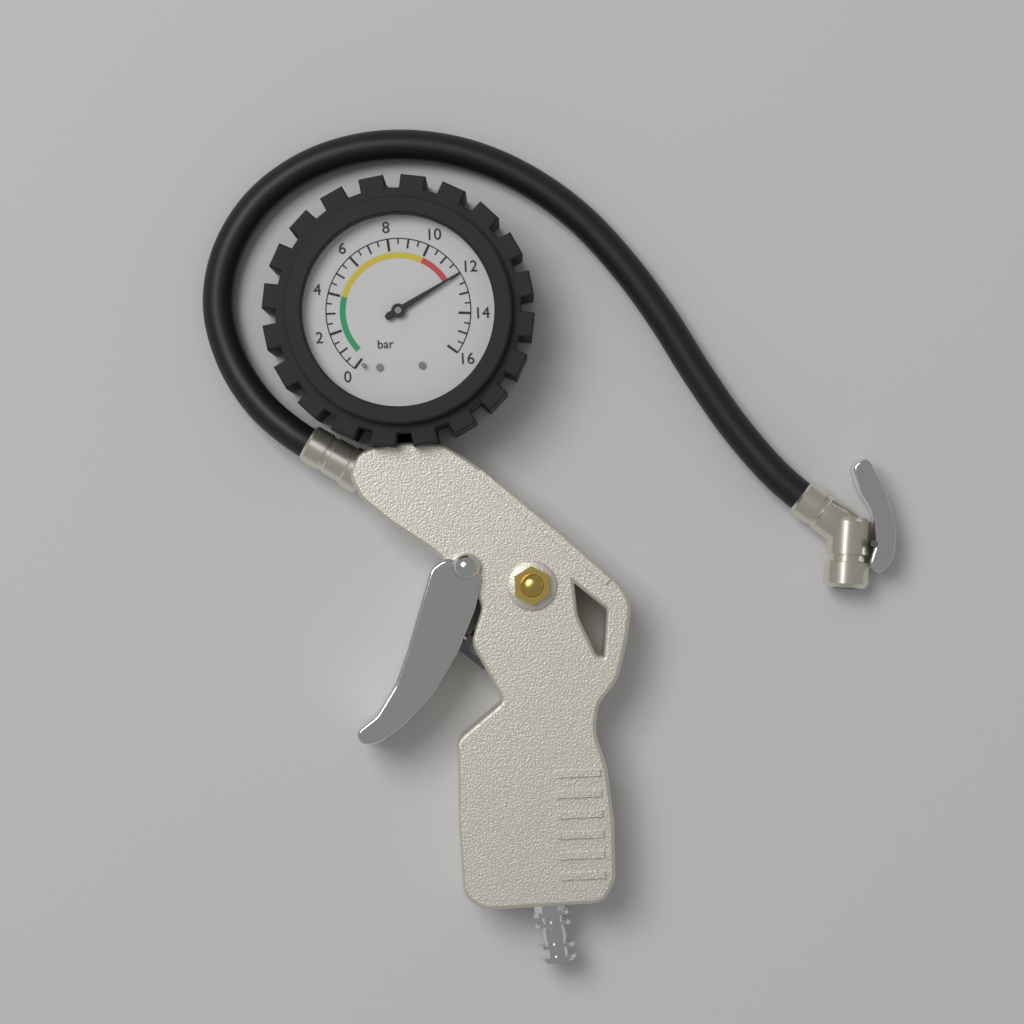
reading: 12.0 bar
